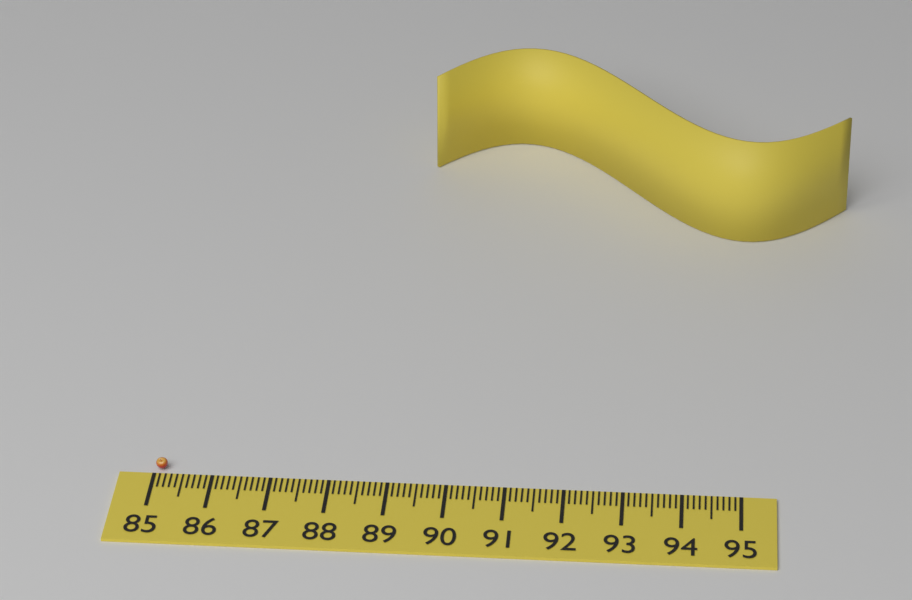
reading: 85.2 (no unit)
